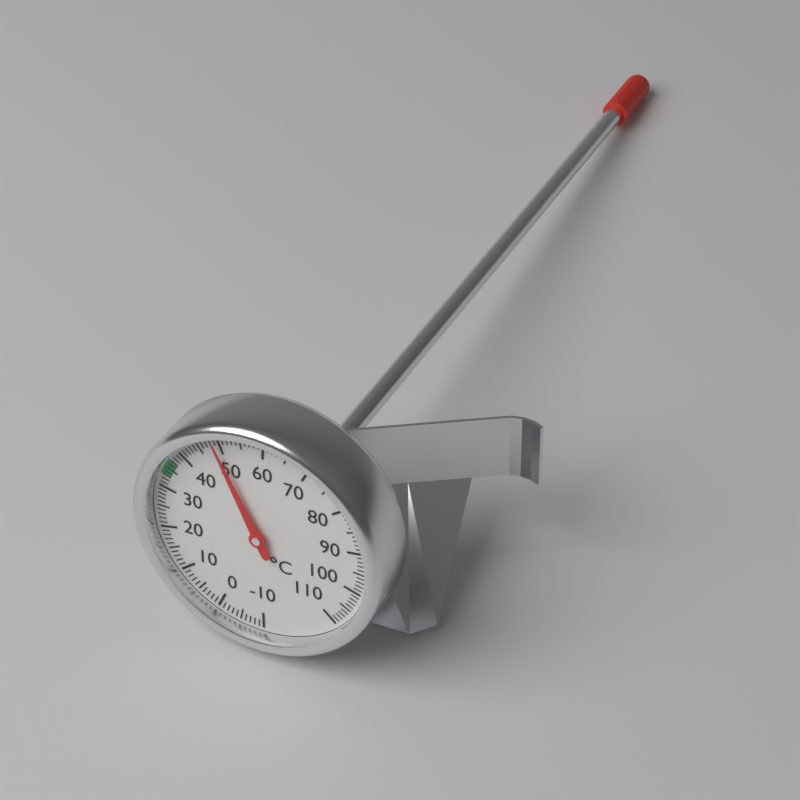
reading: 49 °C
